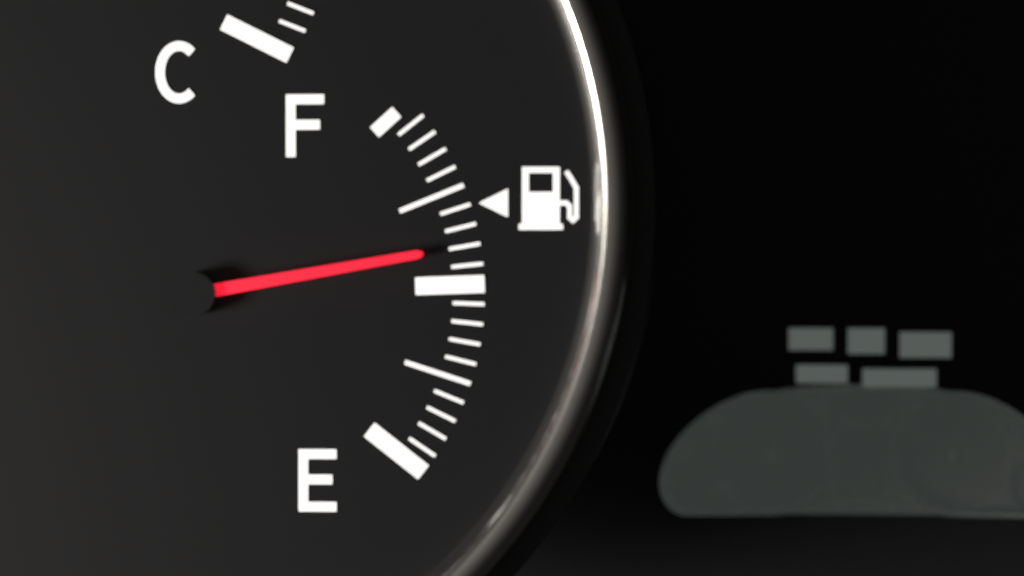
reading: 0.60 (no unit)
